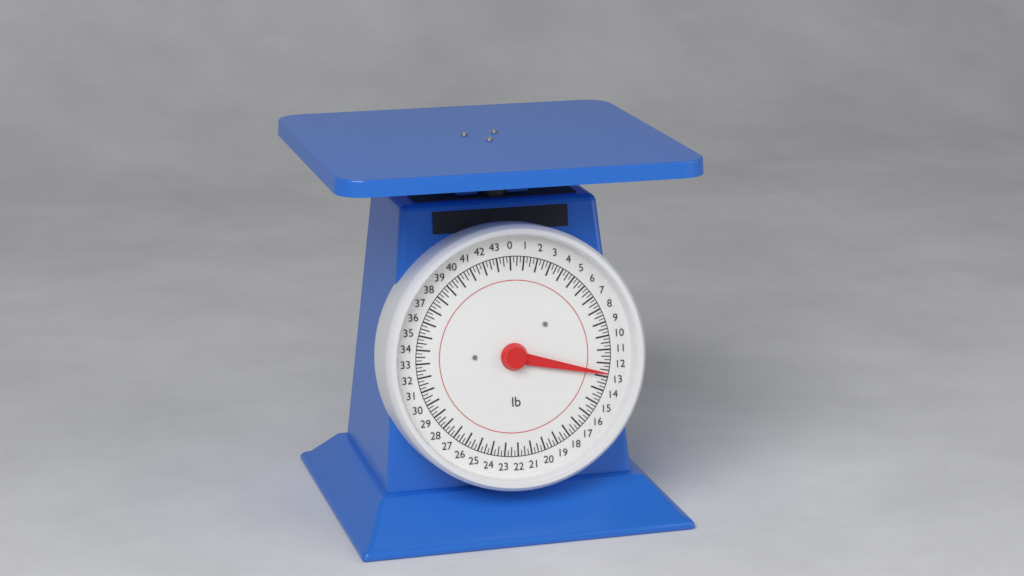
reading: 12.75 lb
